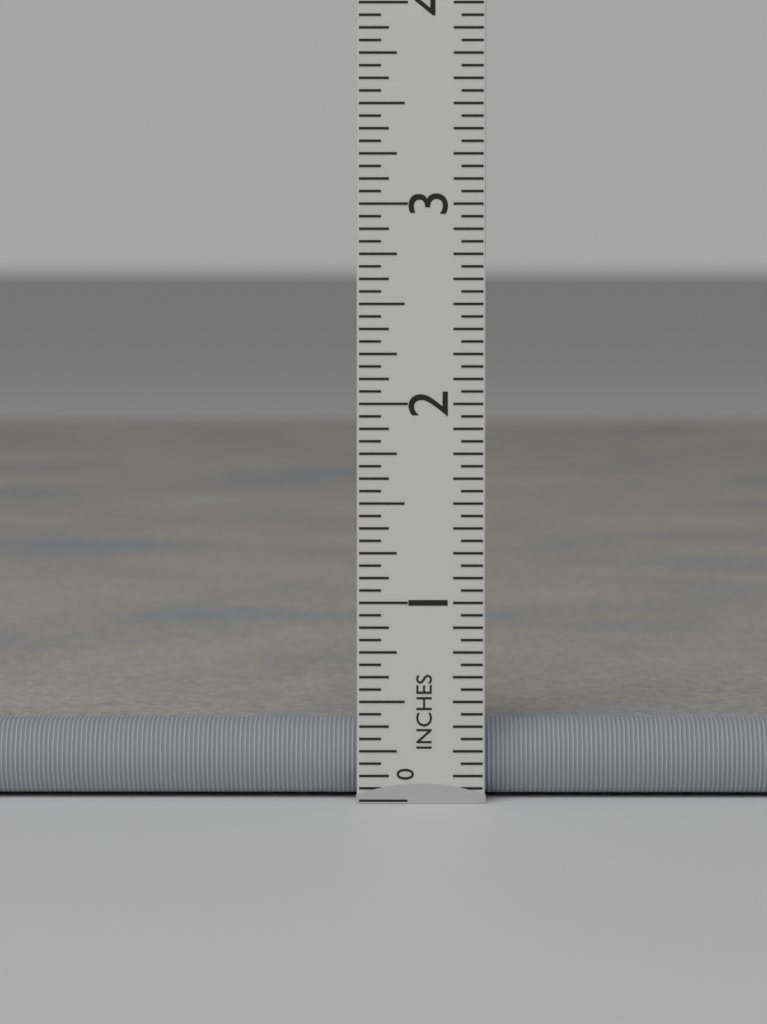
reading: 0.3750 in
